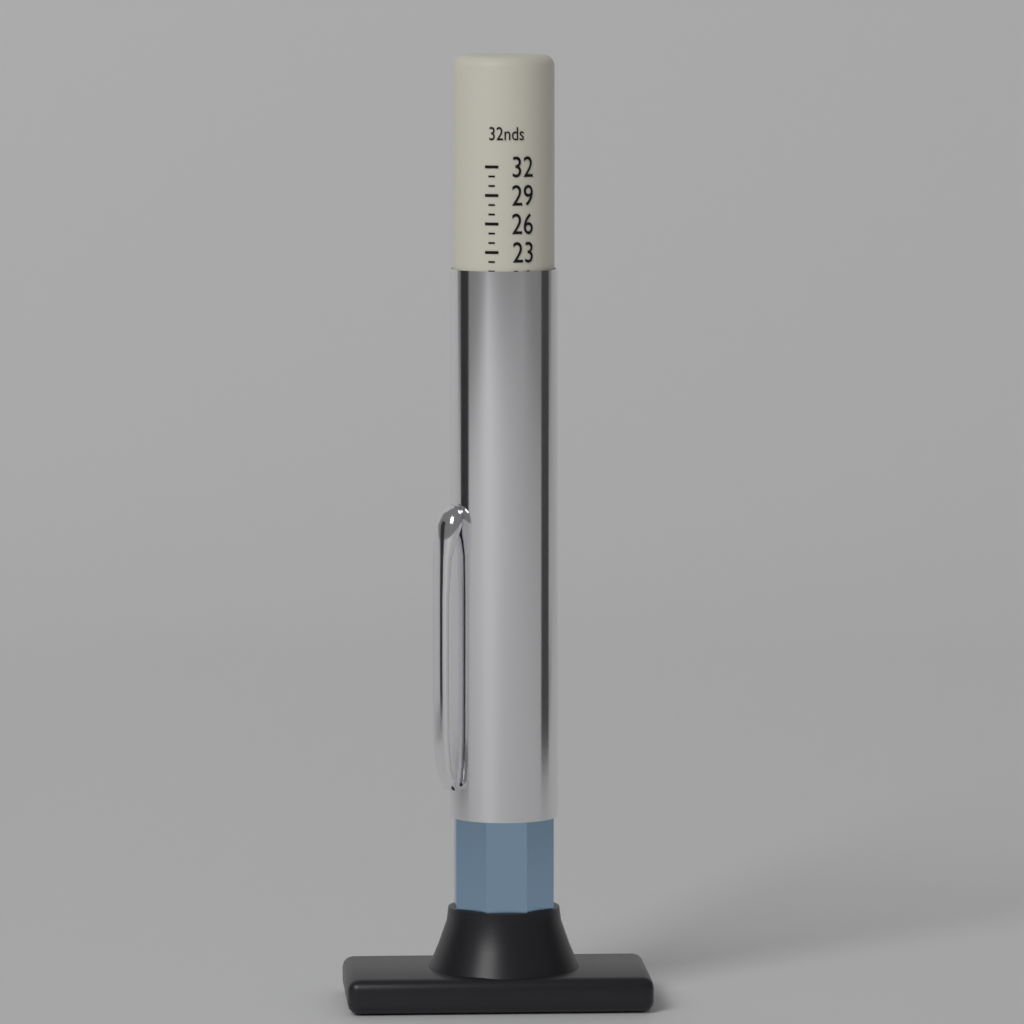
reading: 21 32nds
